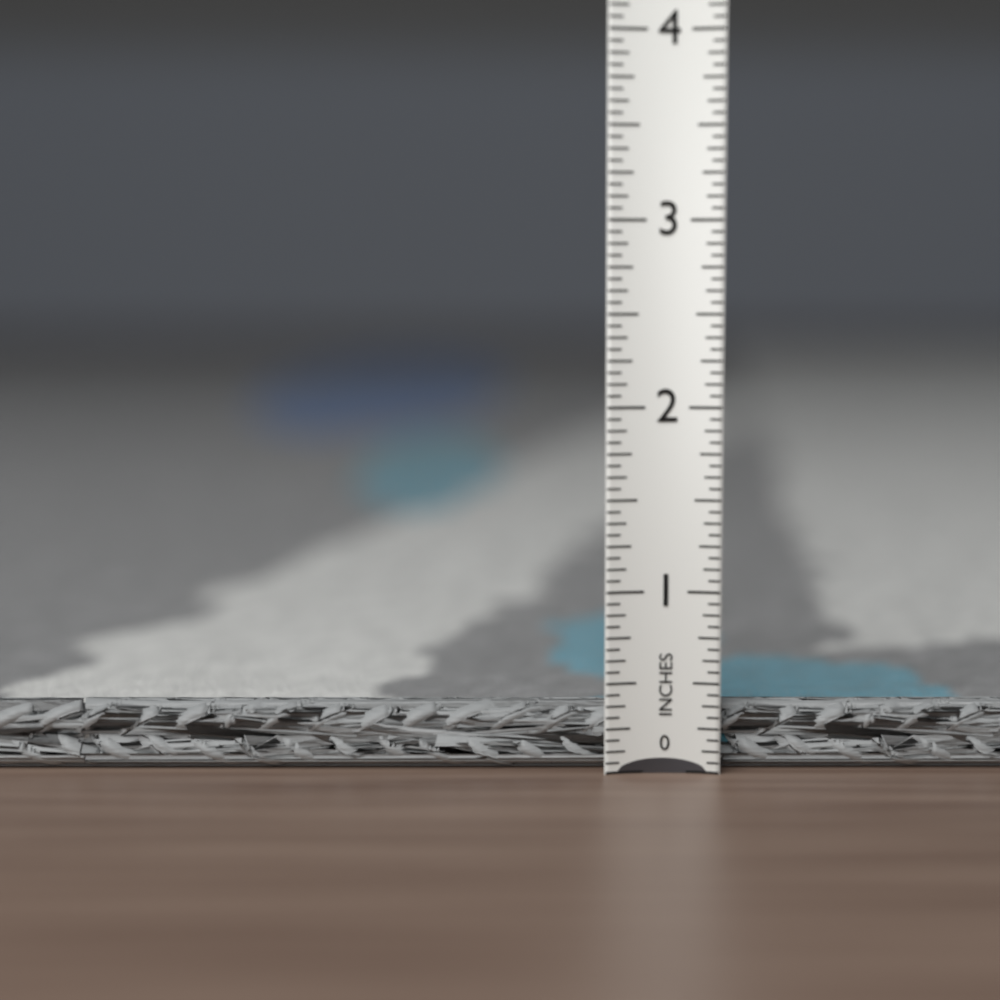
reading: 0.2500 in
